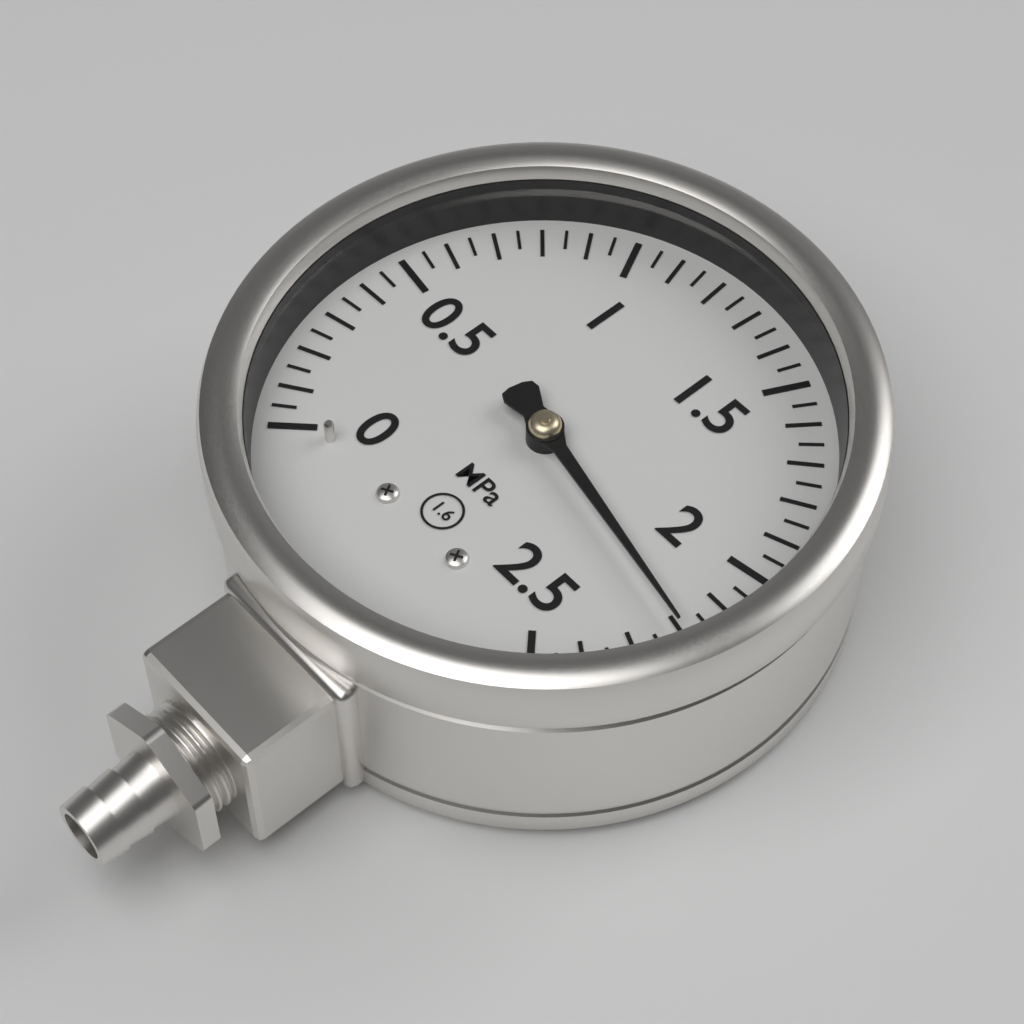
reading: 2.20 MPa
